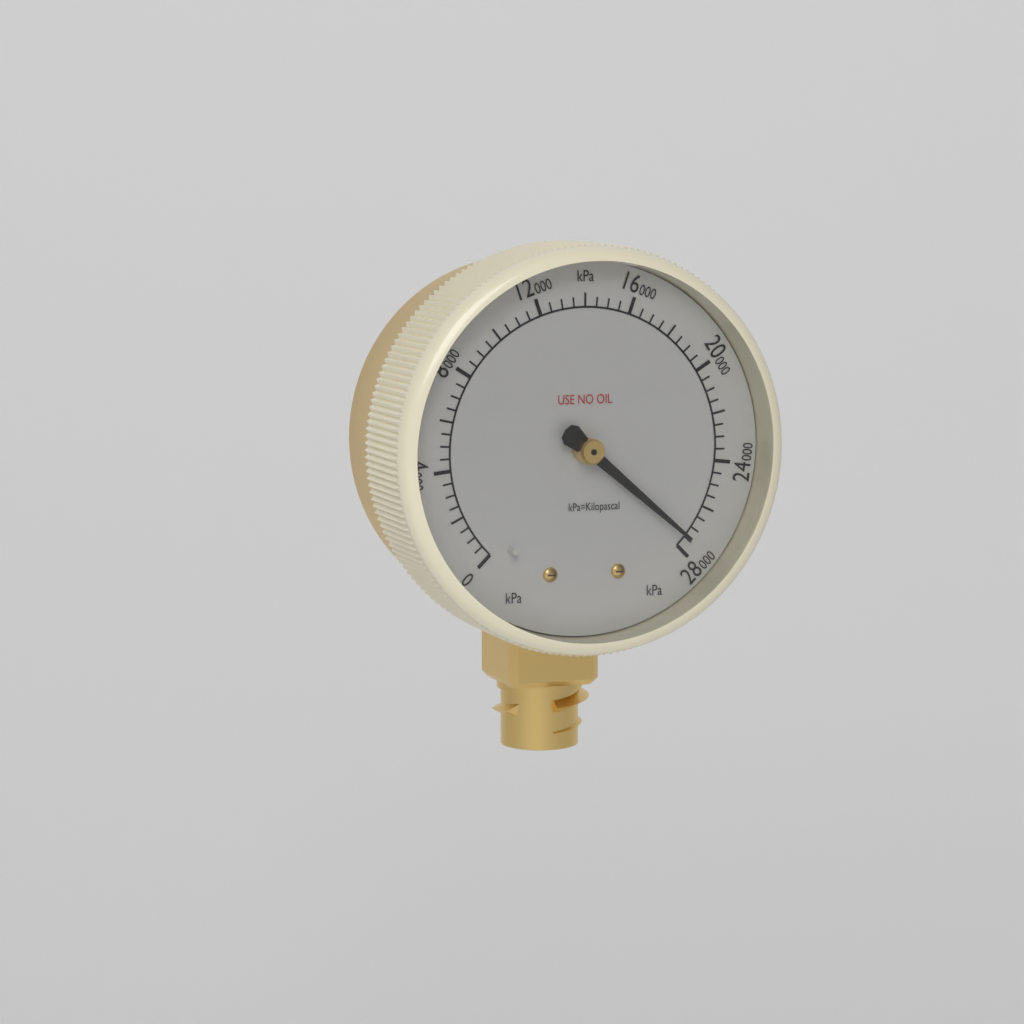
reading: 27500 kPa
